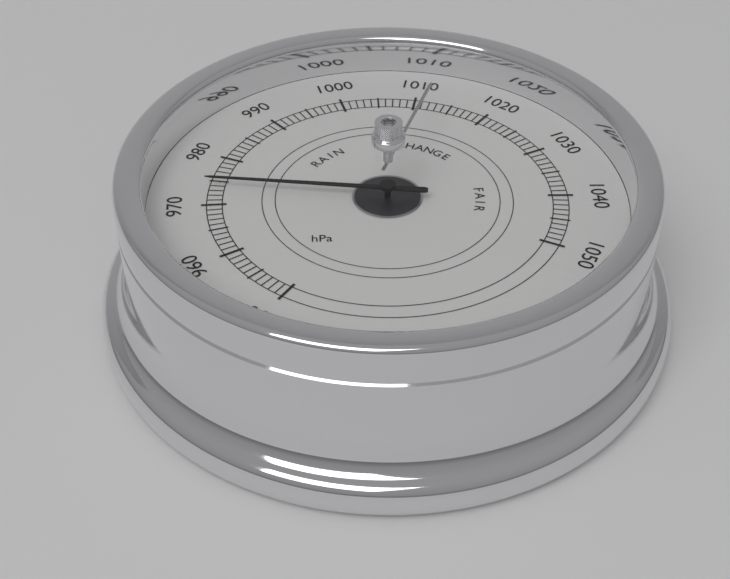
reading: 974 hPa
